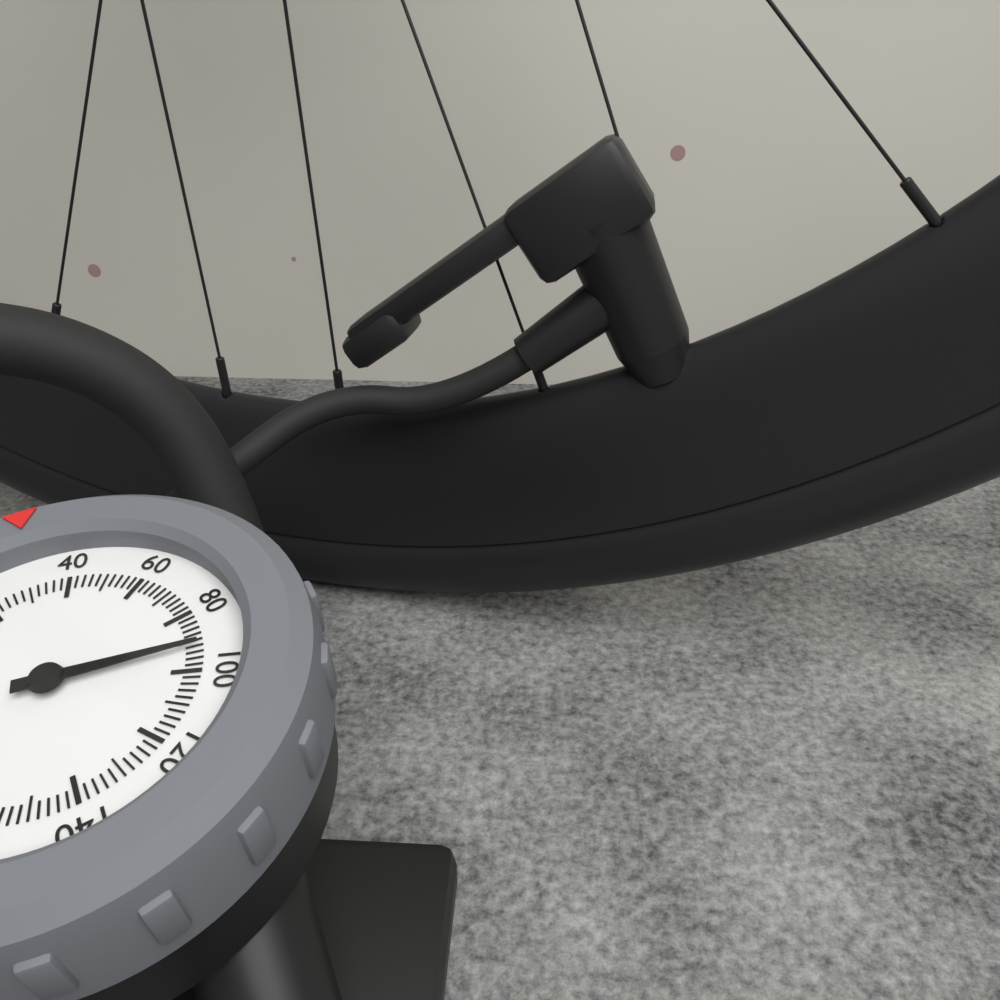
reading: 92 psi
